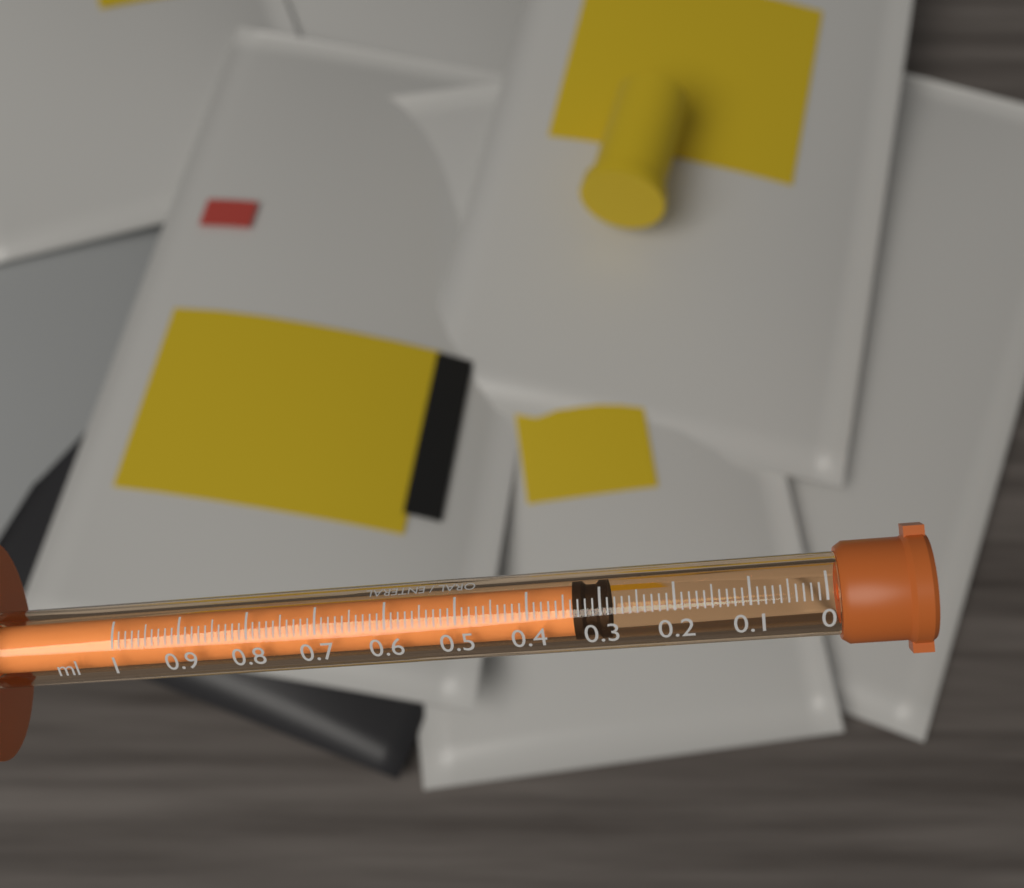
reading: 0.29 ml
